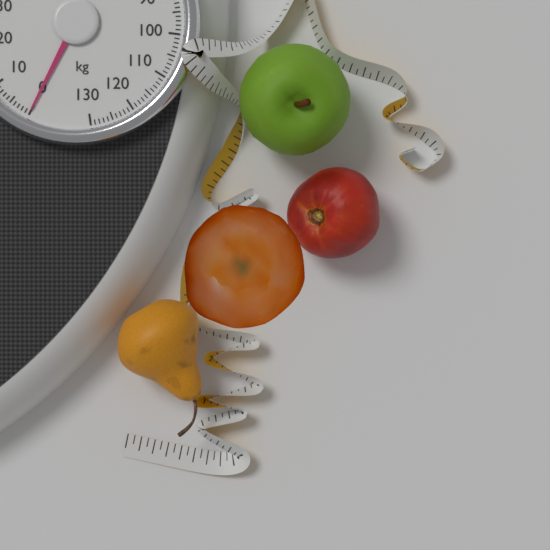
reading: 0 kg
